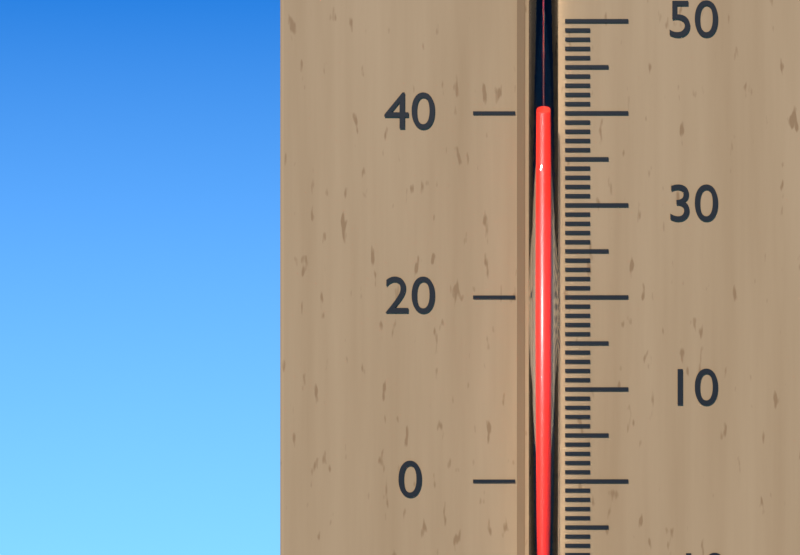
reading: 39.5 °C
